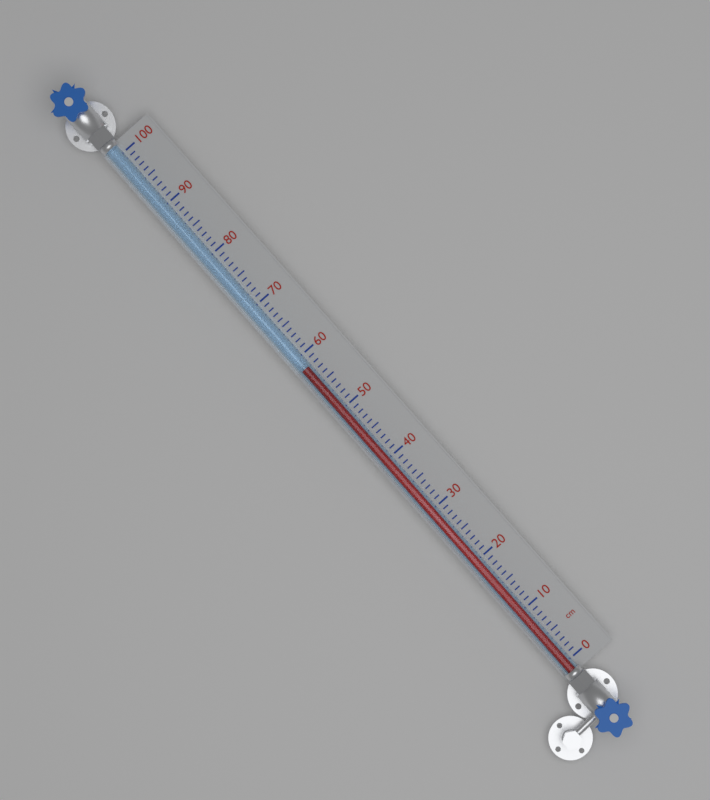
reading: 58 cm
